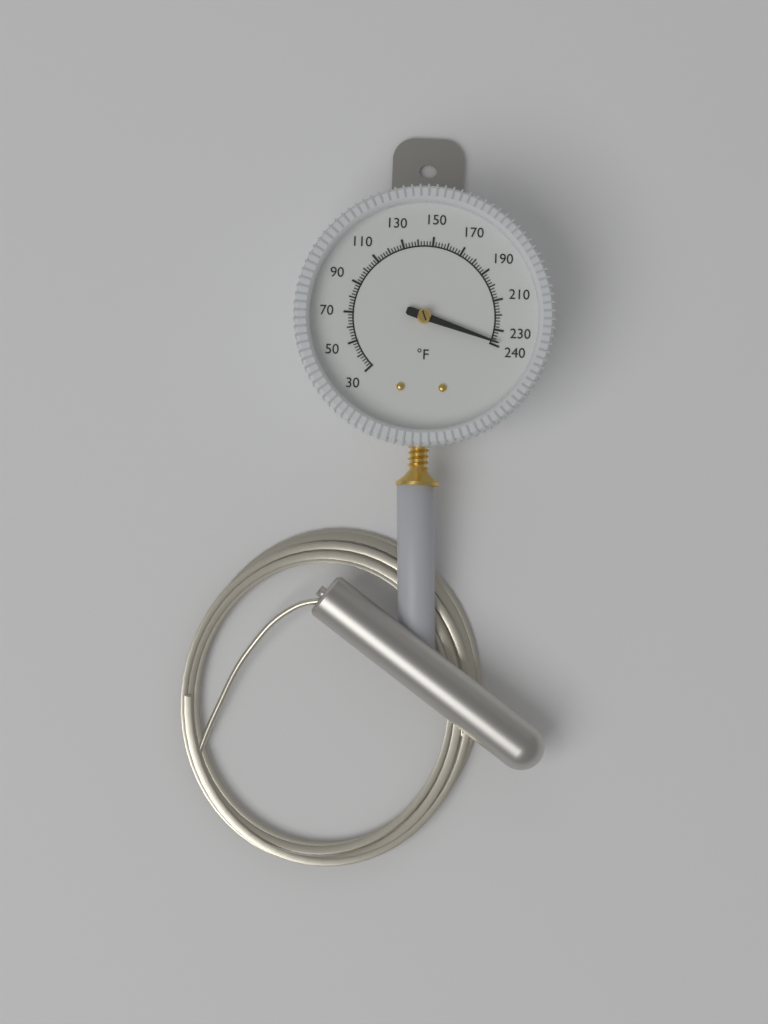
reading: 238 °F
